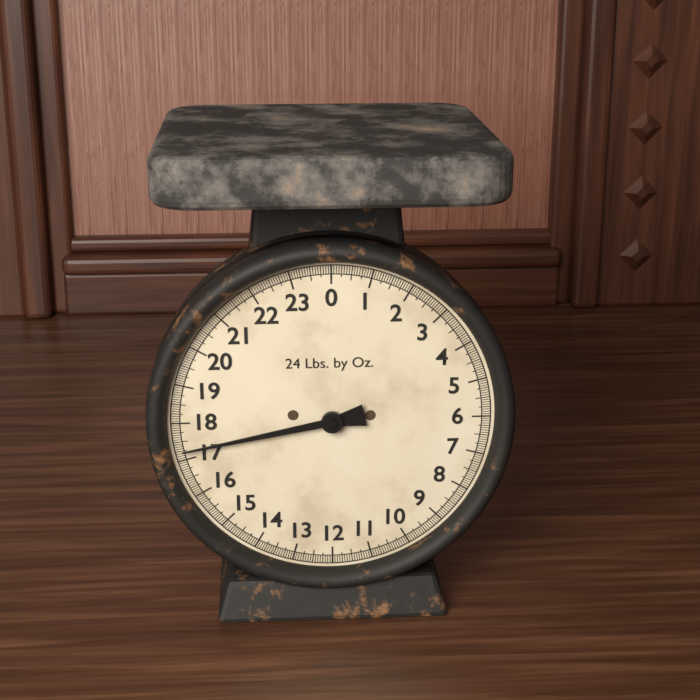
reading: 17.2500 lb
